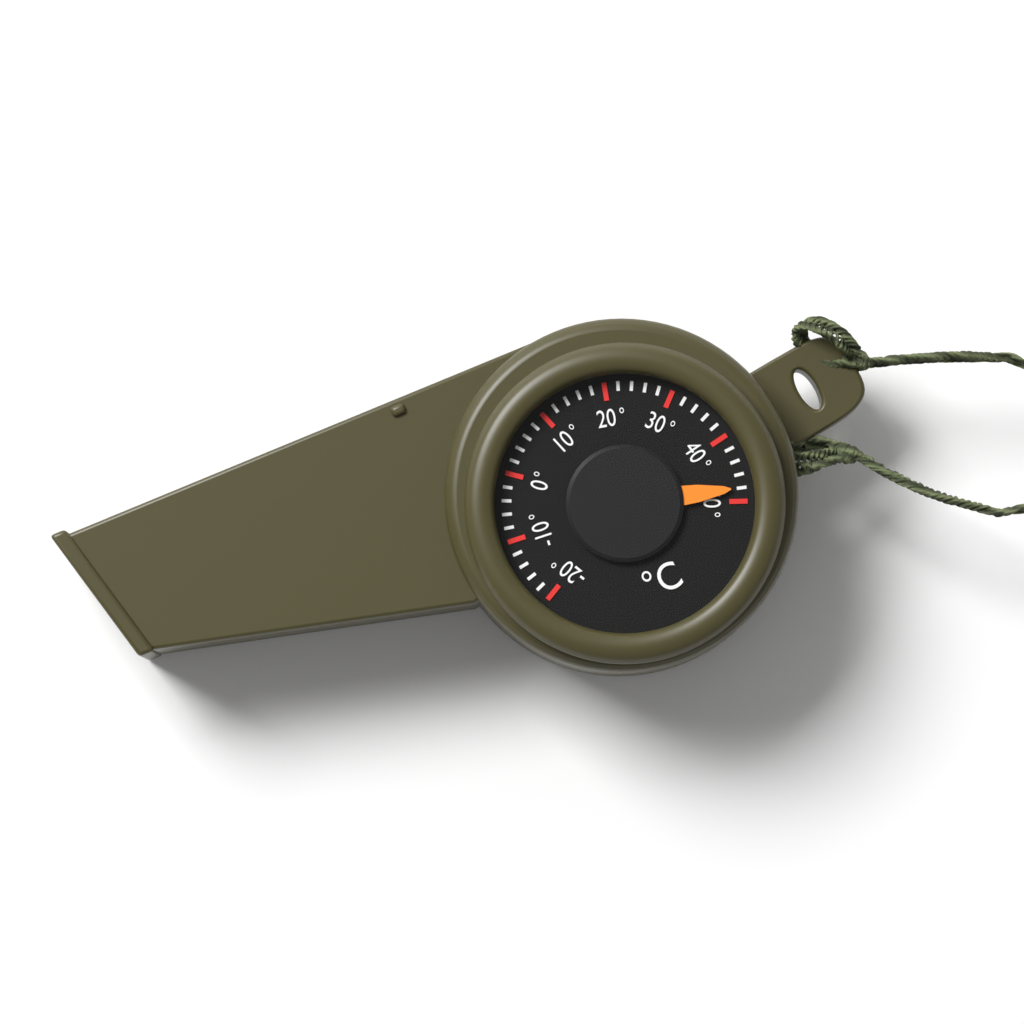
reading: 48 °C
